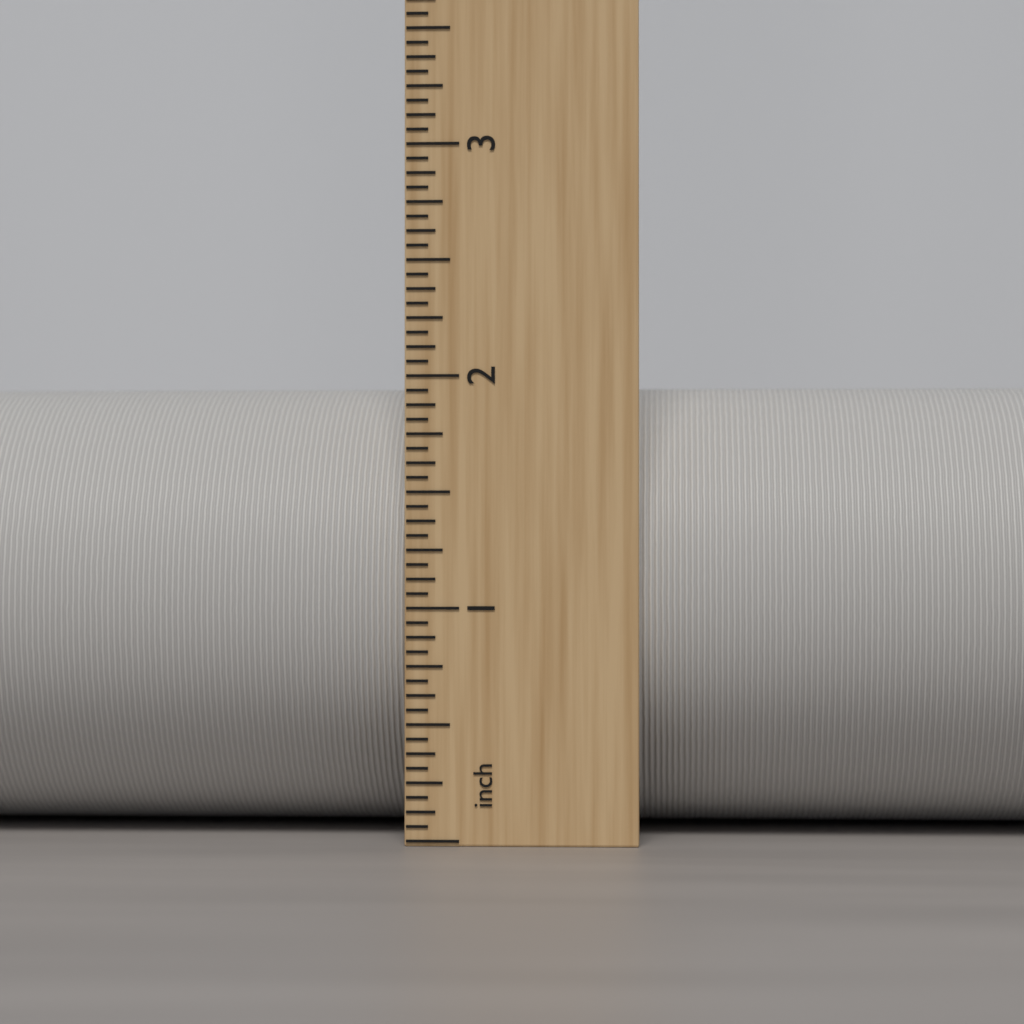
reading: 2.0000 inch
